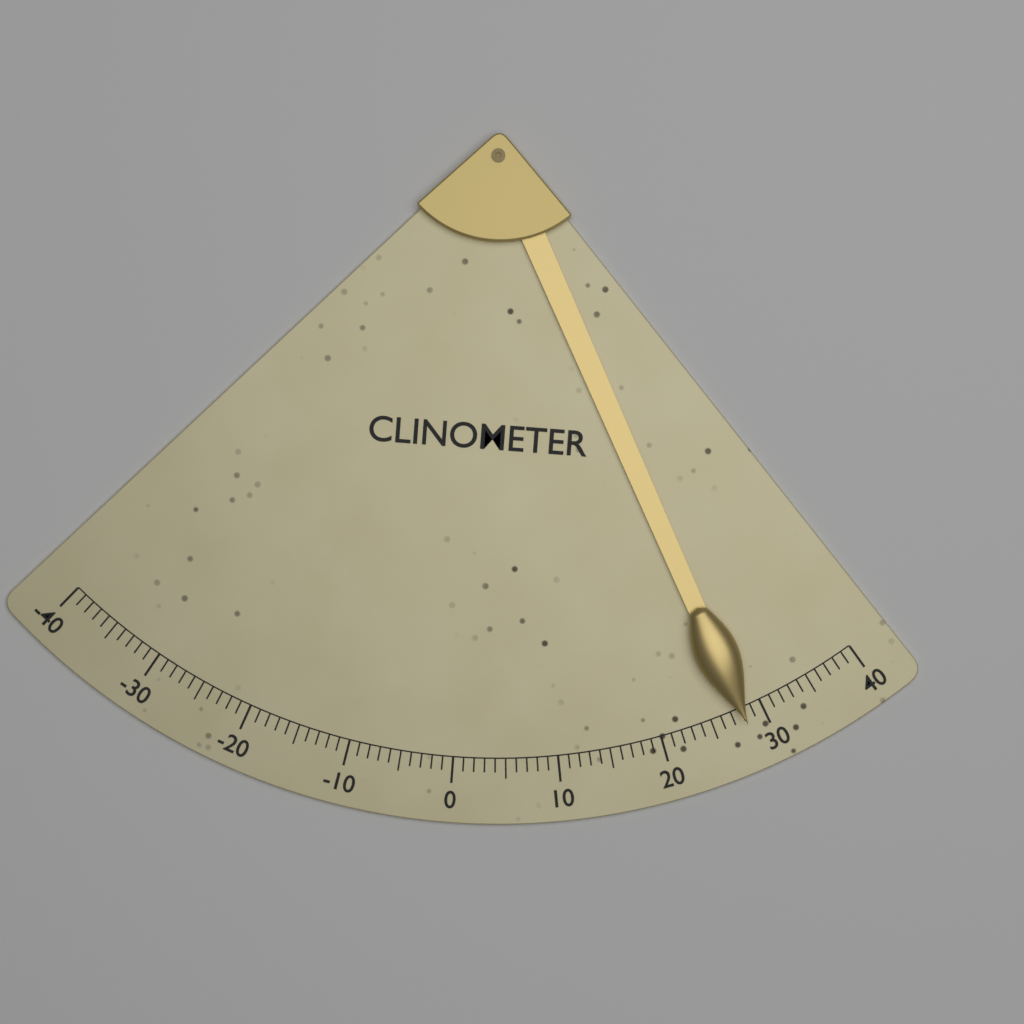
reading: 28 (no unit)
